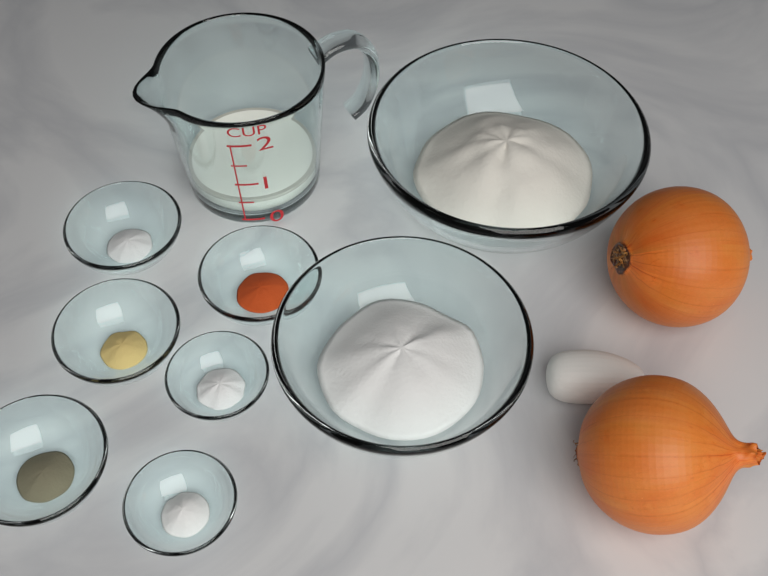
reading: 0.5 cup
